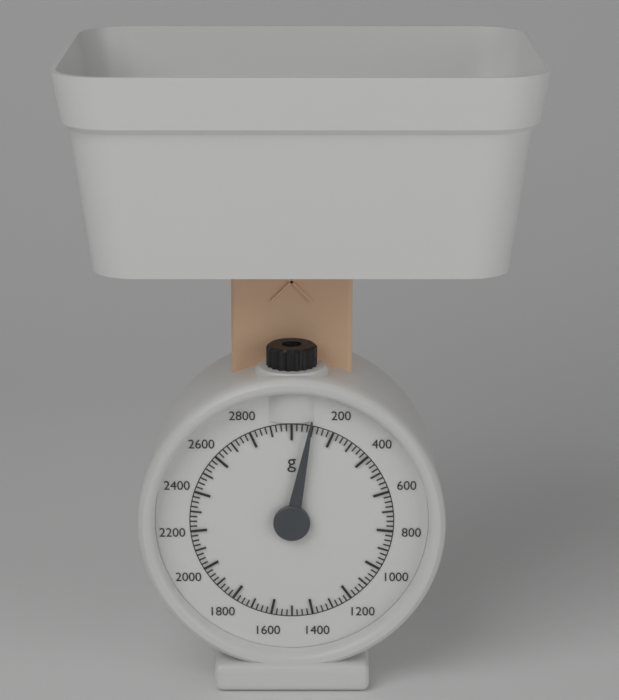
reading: 90 g
